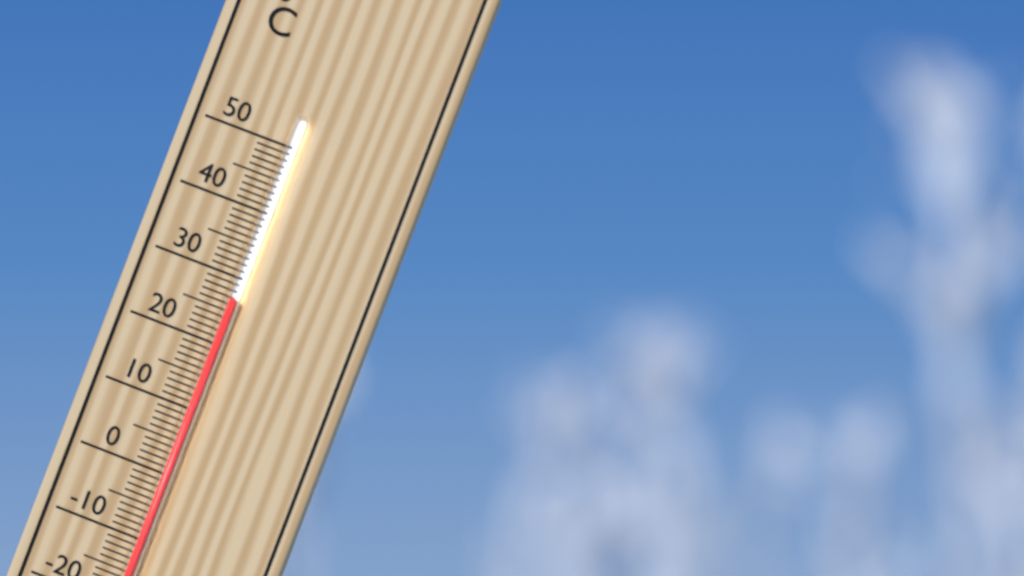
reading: 27 °C
